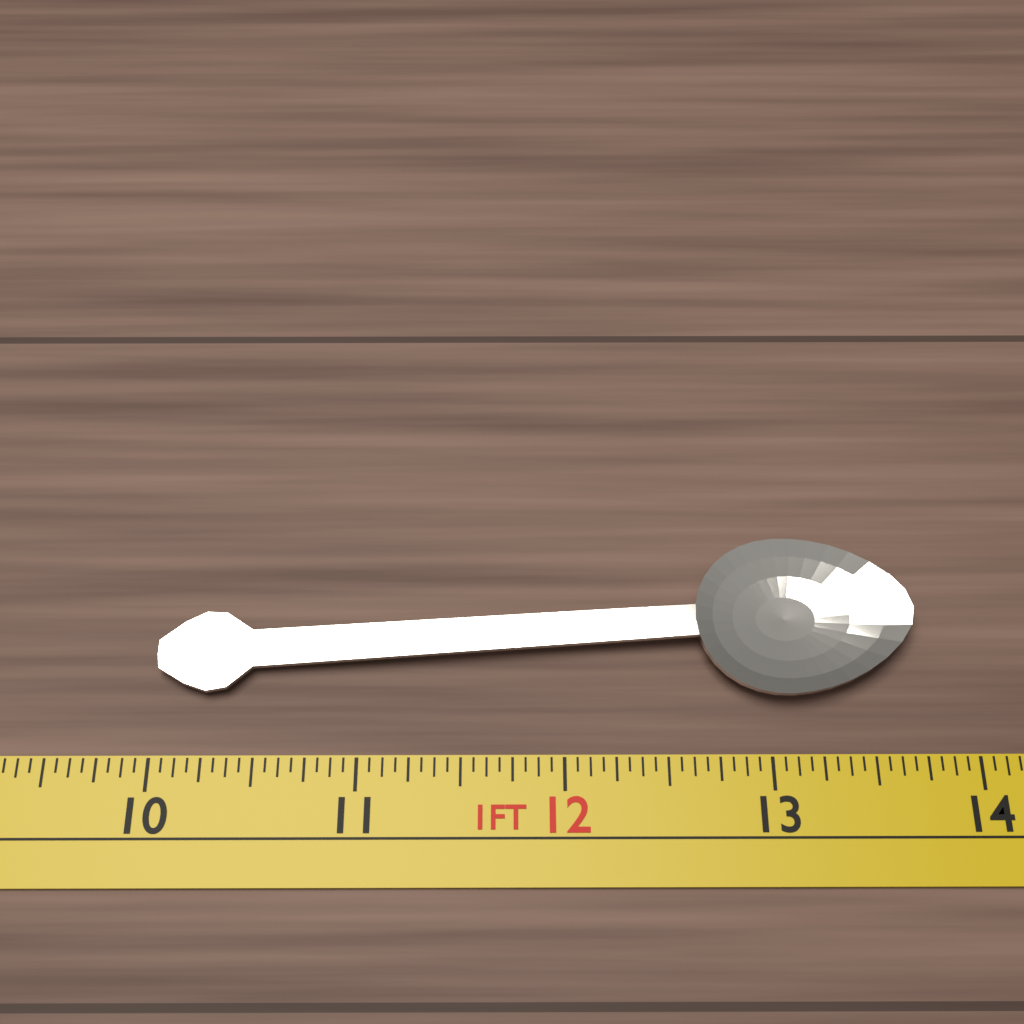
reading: 13.7500 in
